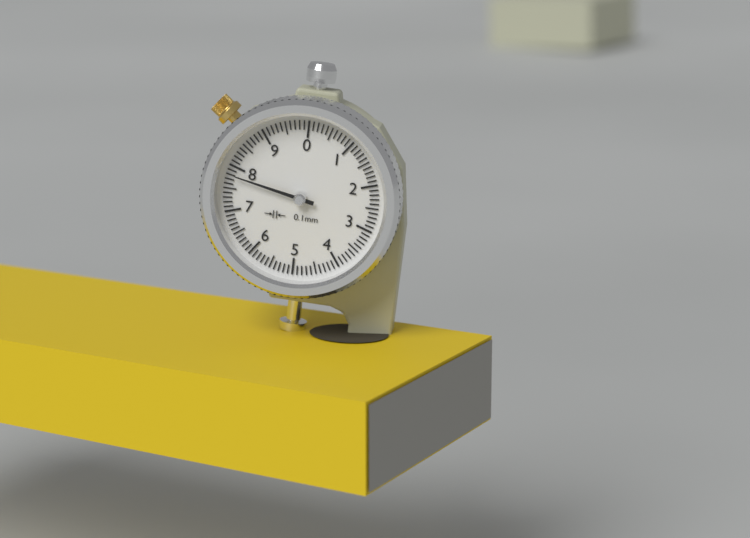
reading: 7.8 mm
